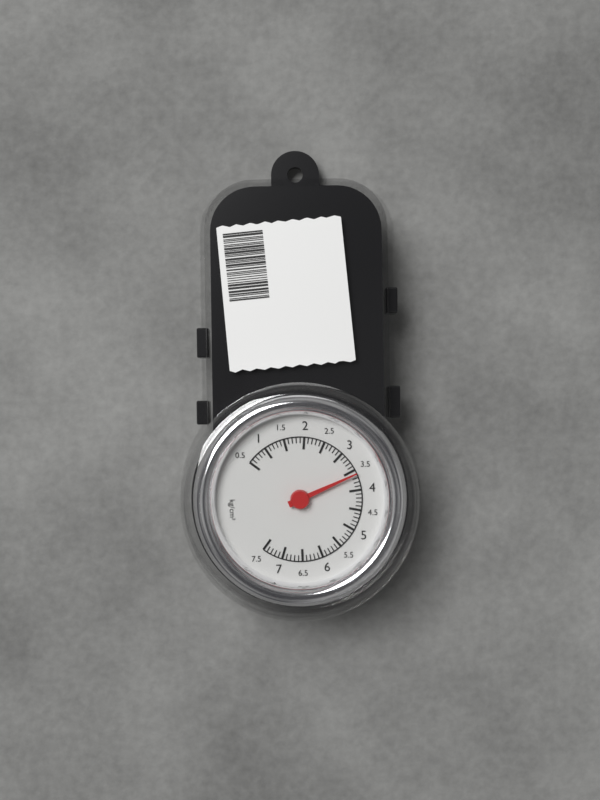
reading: 3.6 kg/cm²
